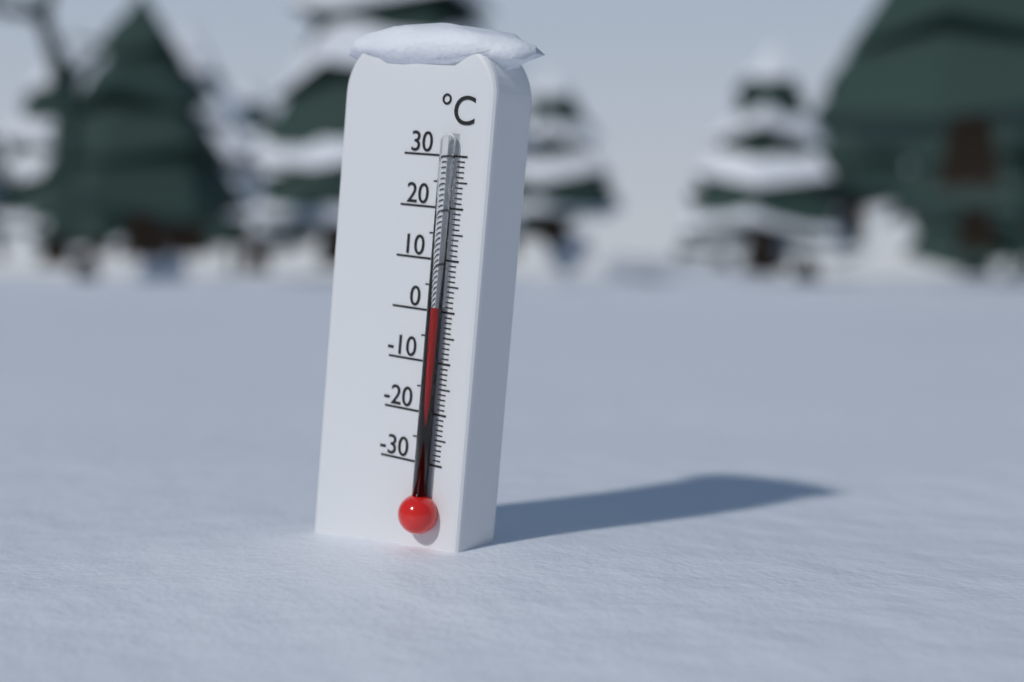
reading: 1 °C
